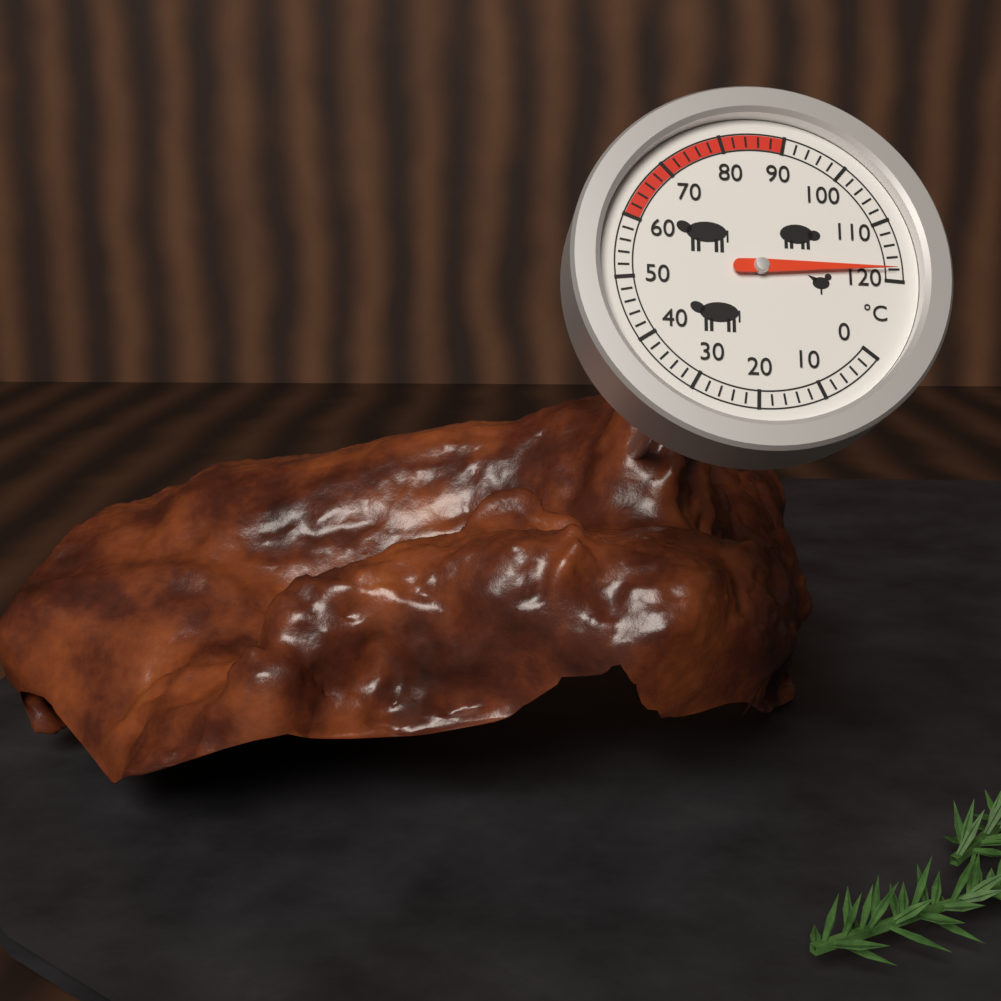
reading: 118 °C
